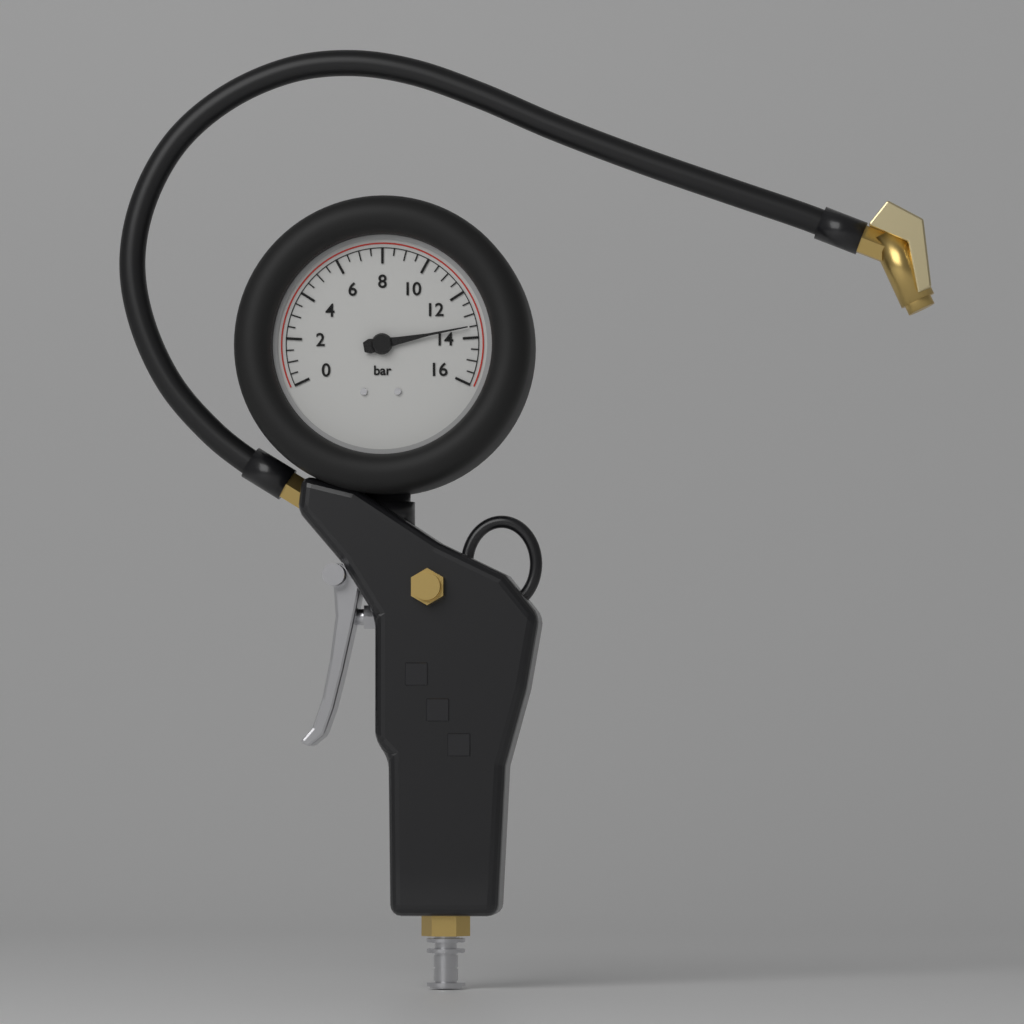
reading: 13.5 bar
